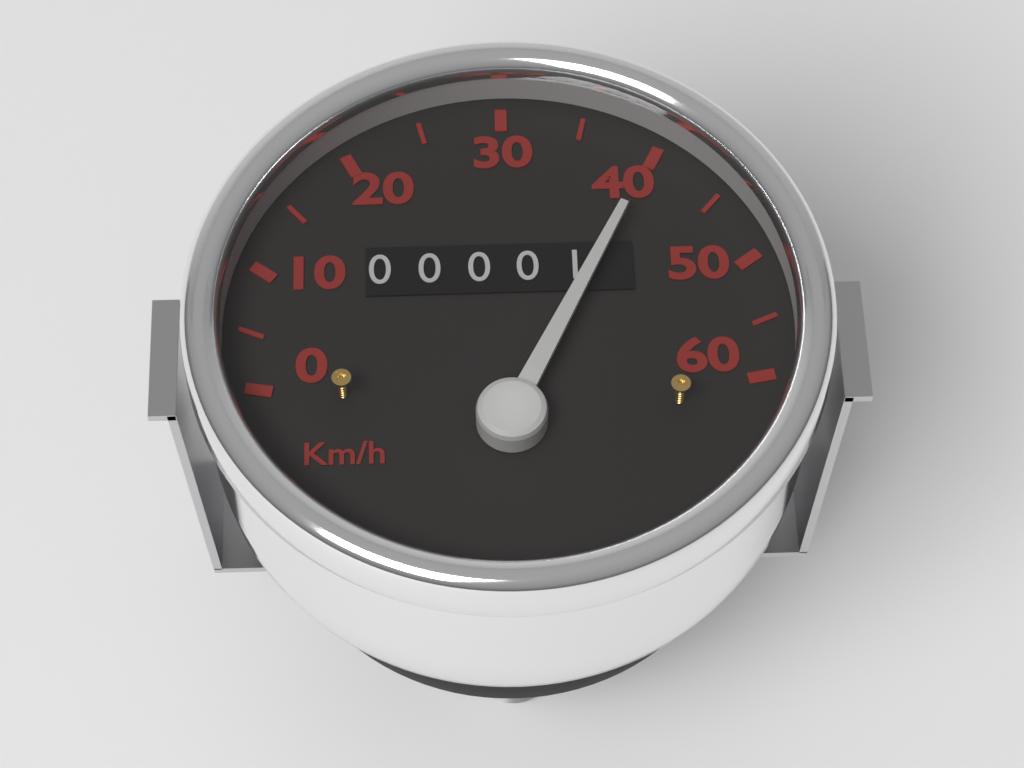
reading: 40 km/h
